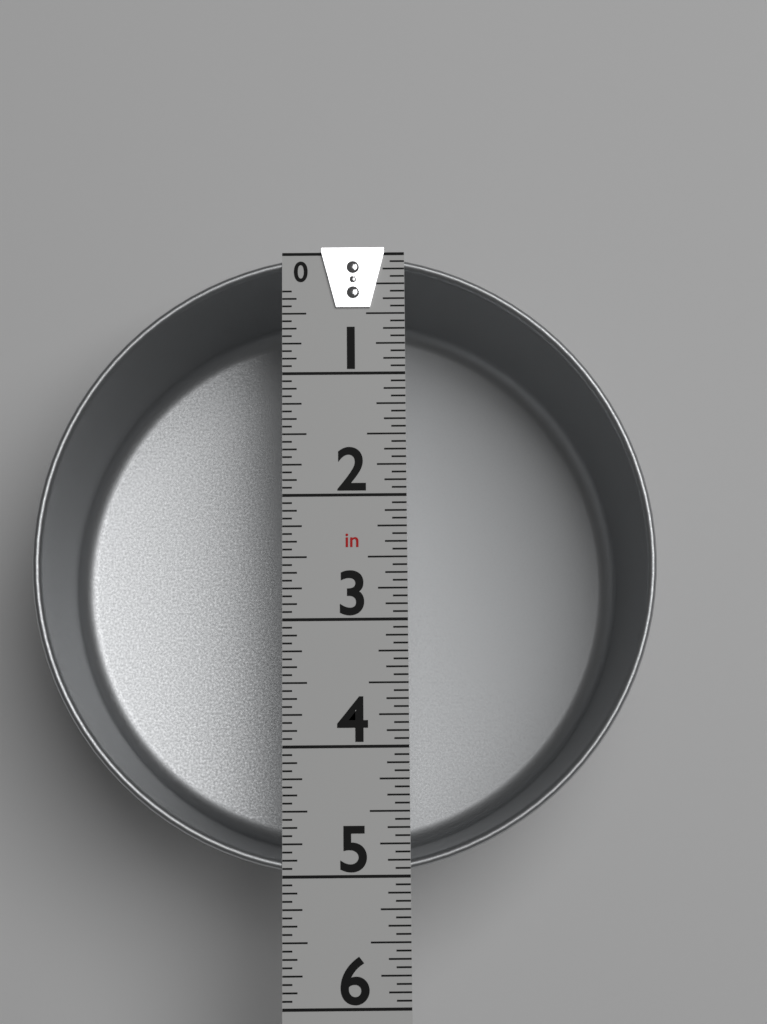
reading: 5.0000 in
